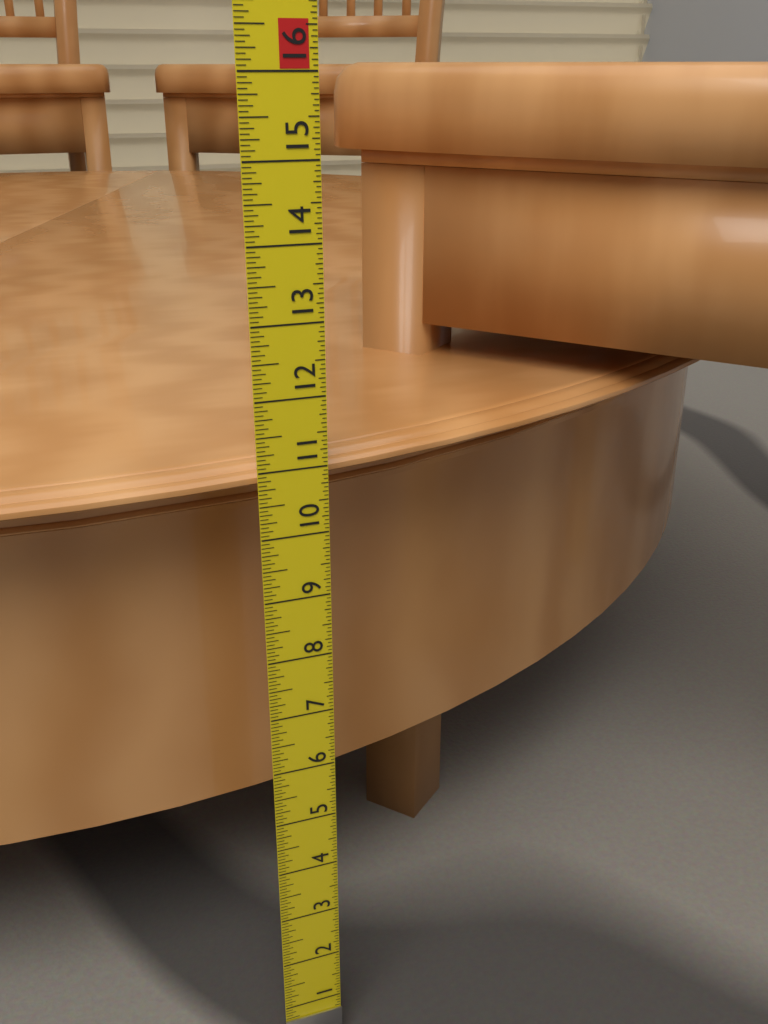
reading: 11.0000 in
